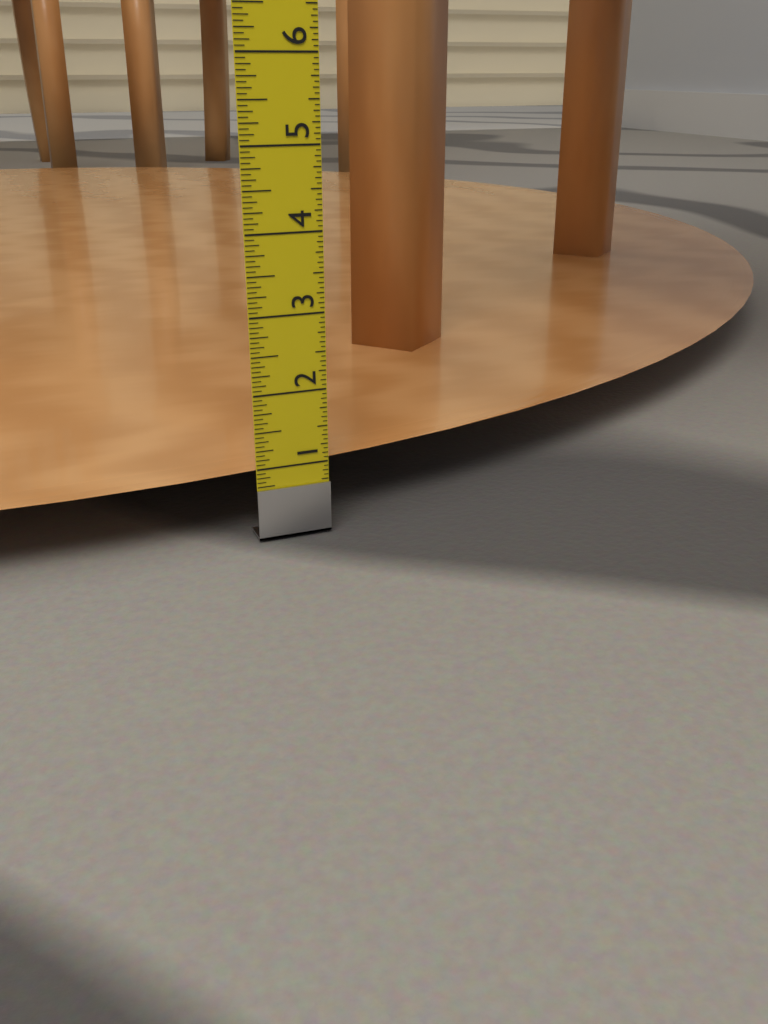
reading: 0.9375 in
